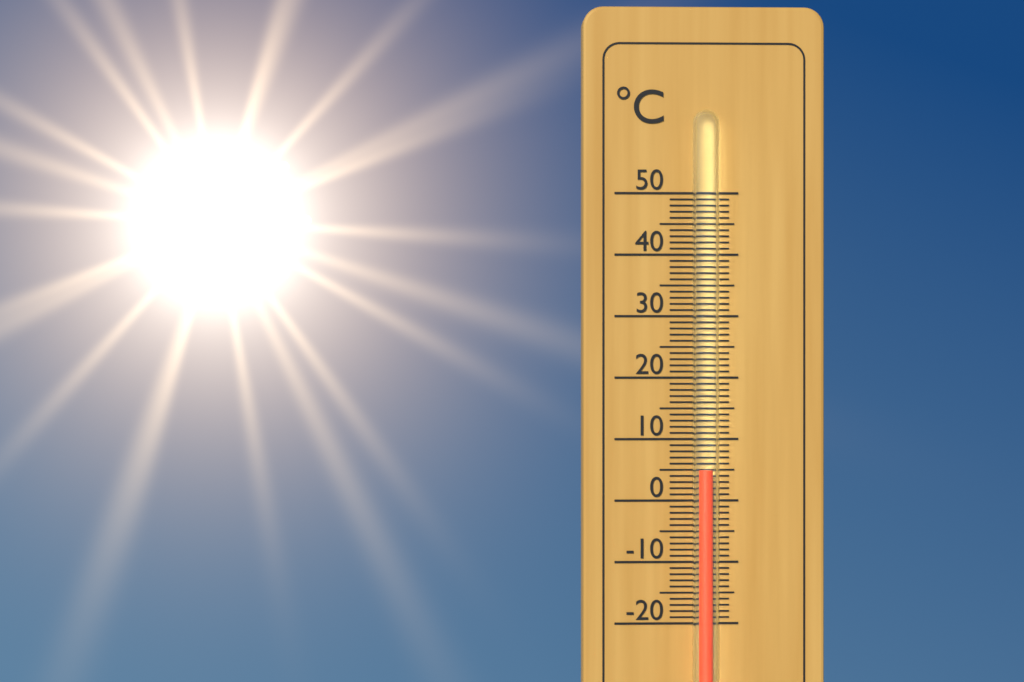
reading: 5 °C
